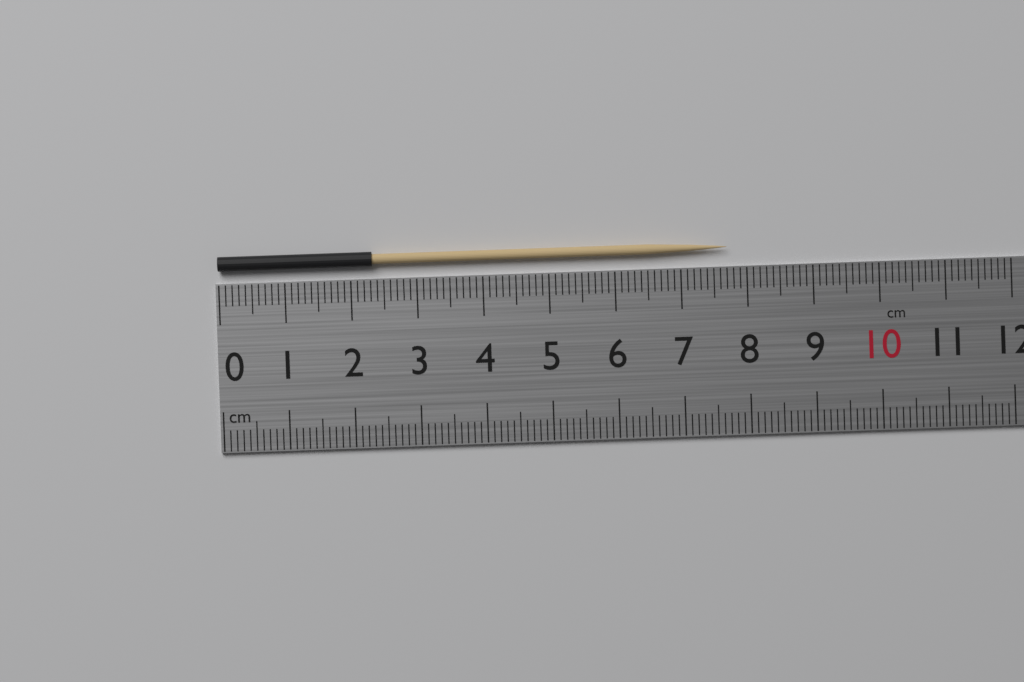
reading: 7.7 cm
